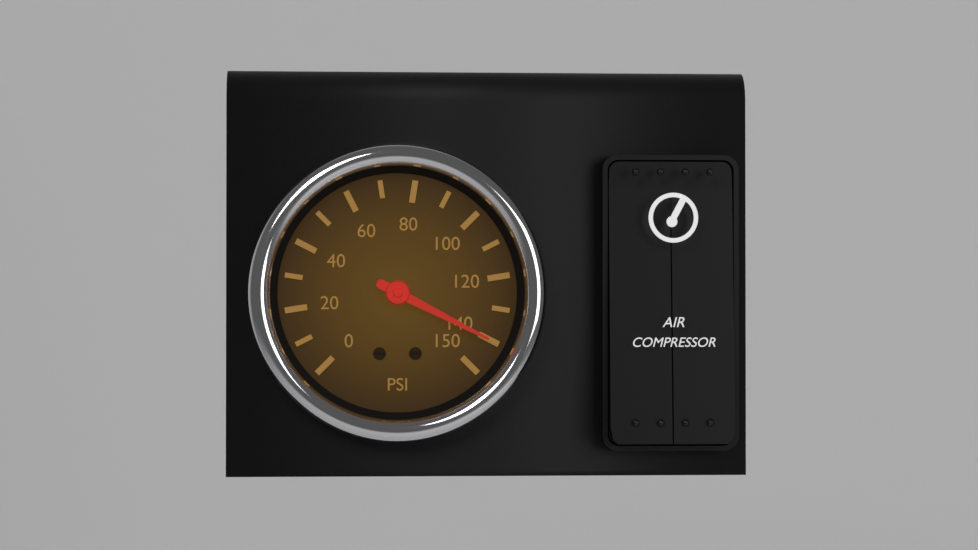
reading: 140 psi
